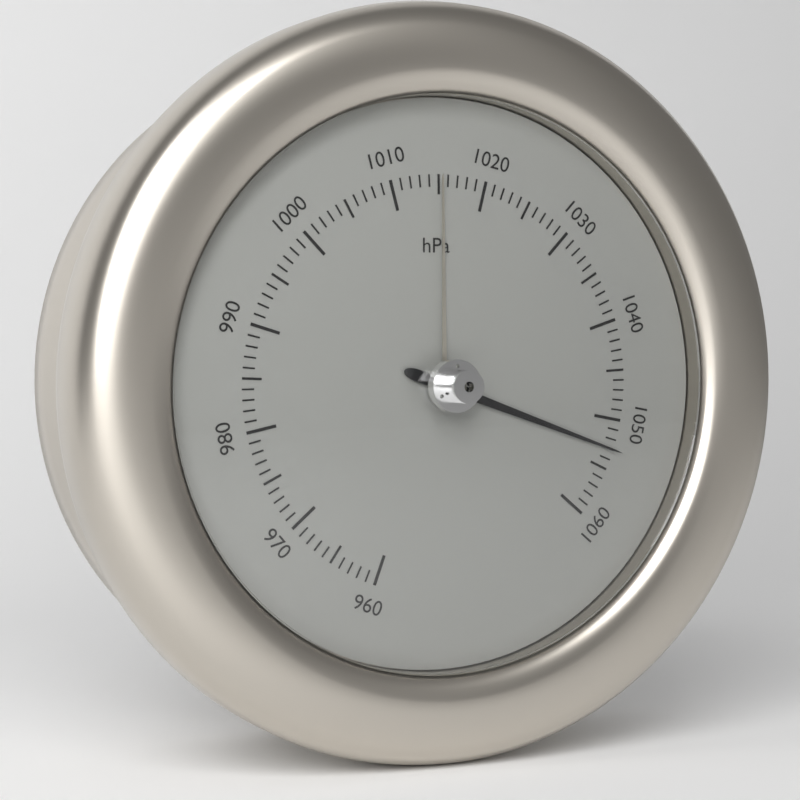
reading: 1053 hPa
